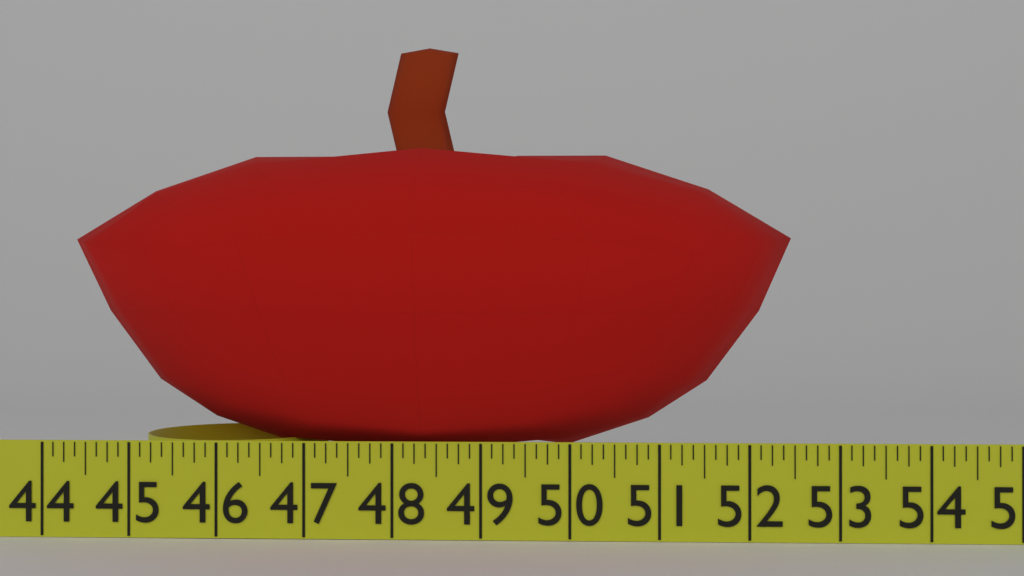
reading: 52.625 in
